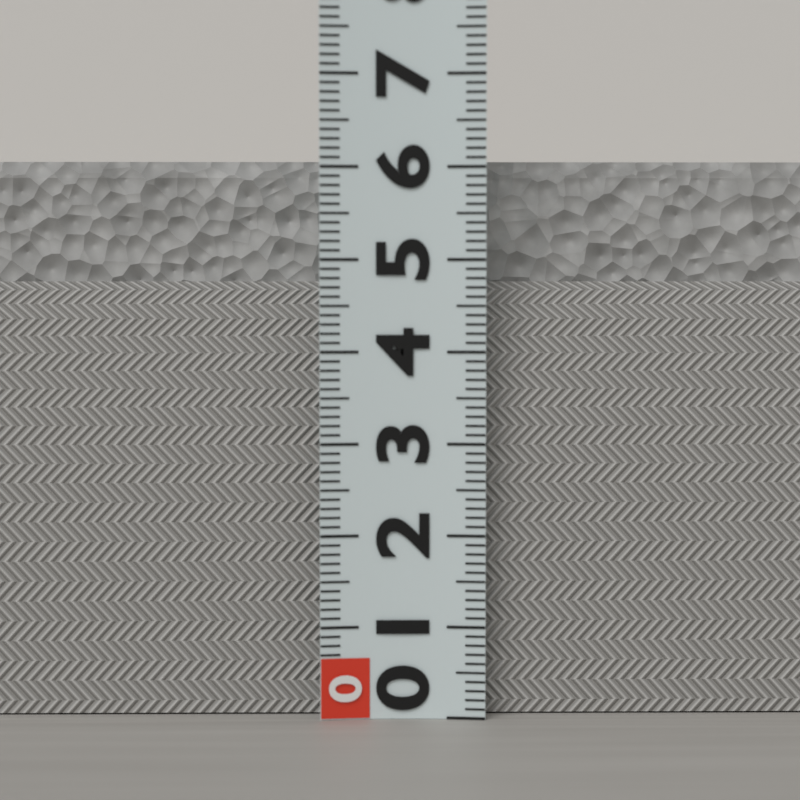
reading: 6.1 (no unit)
